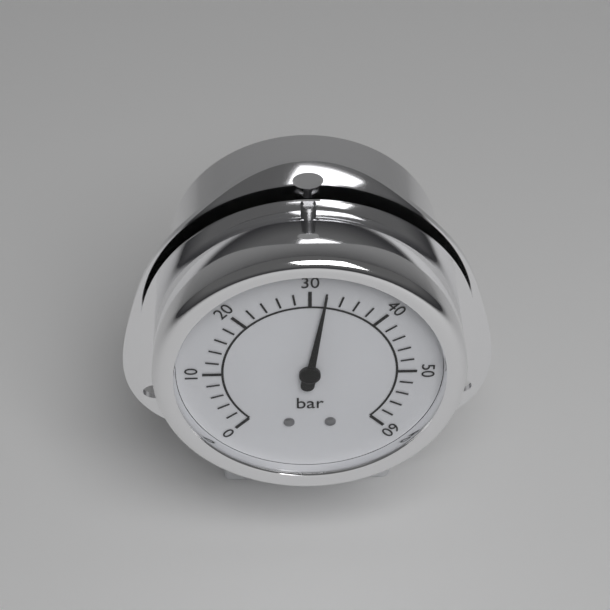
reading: 32 bar
